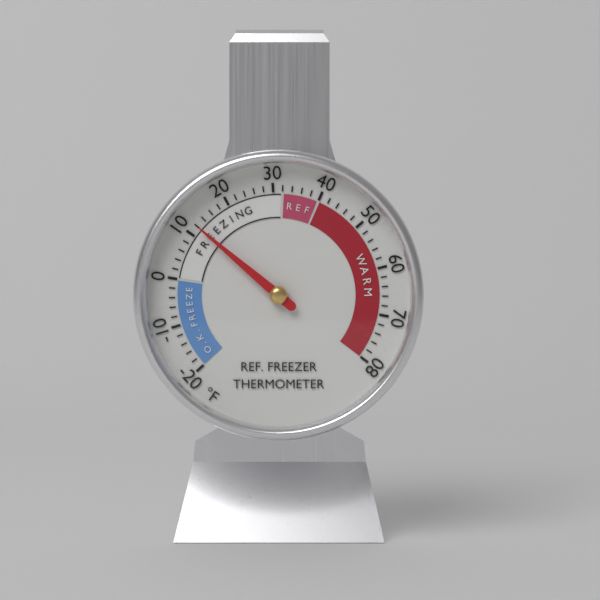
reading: 12 °F
